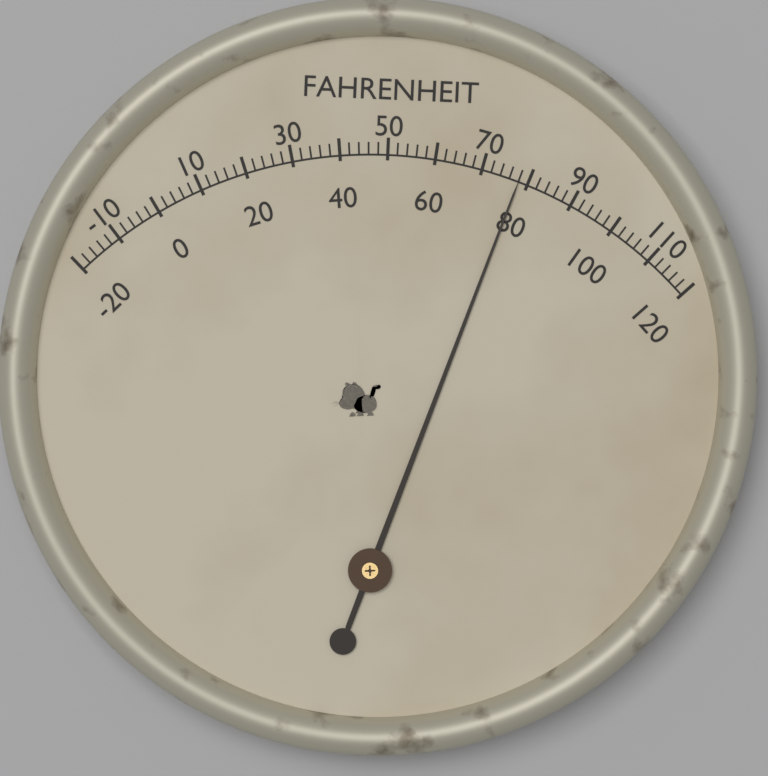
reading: 78 °F
